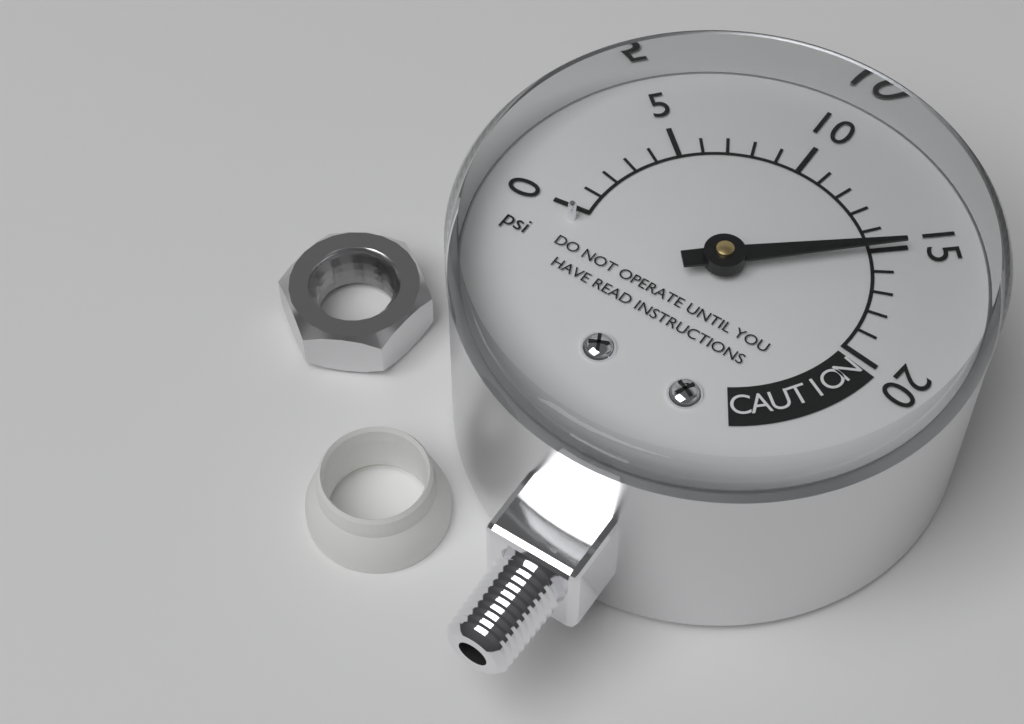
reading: 15 psi
